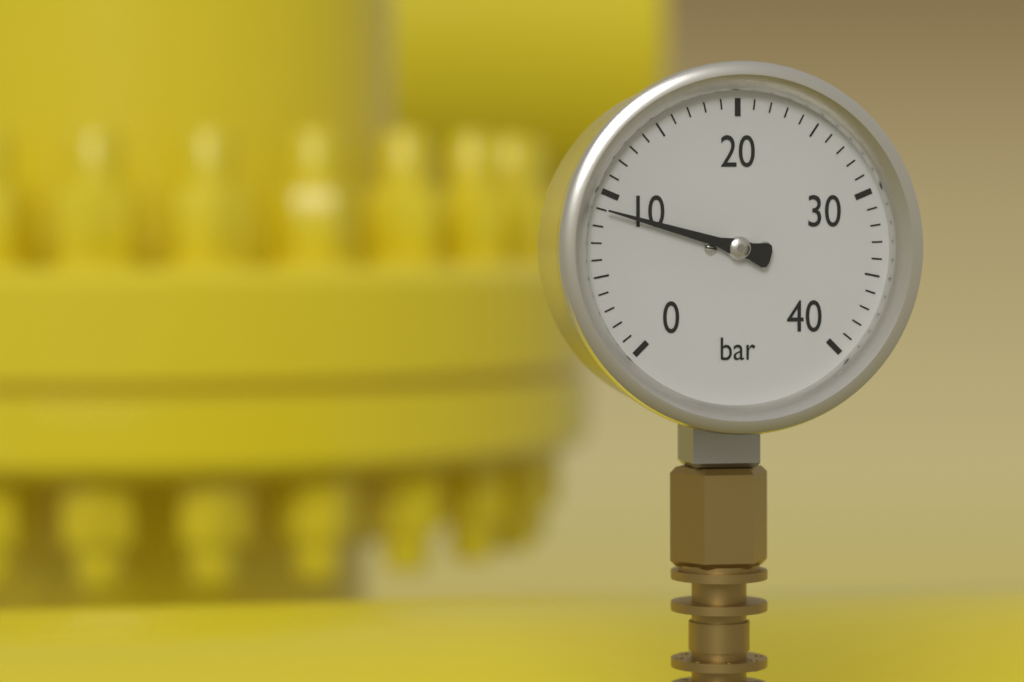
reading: 9 bar
